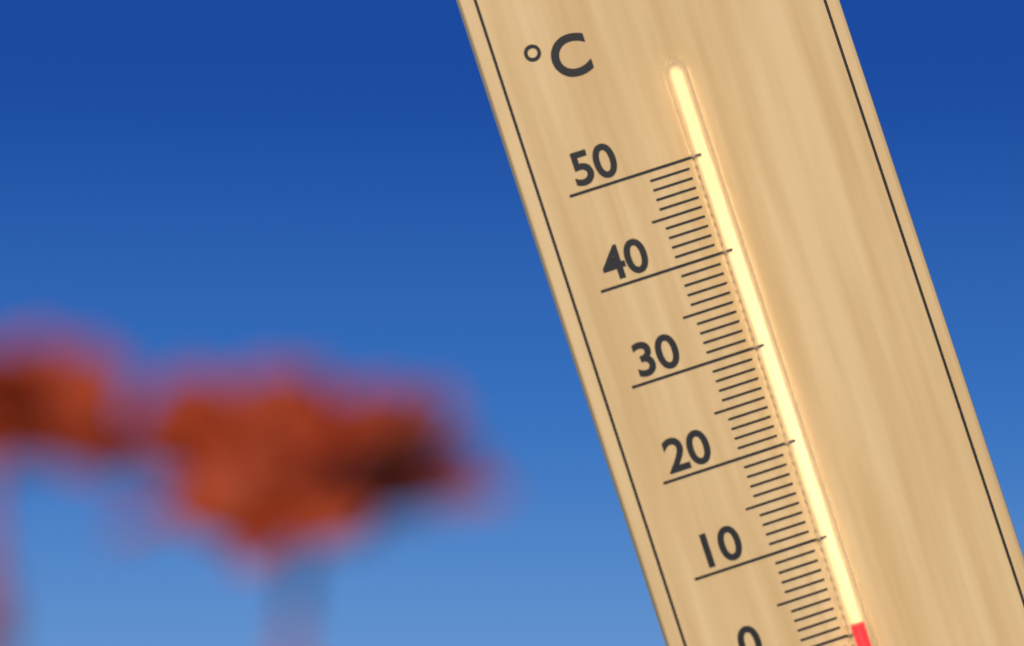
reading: 1 °C
